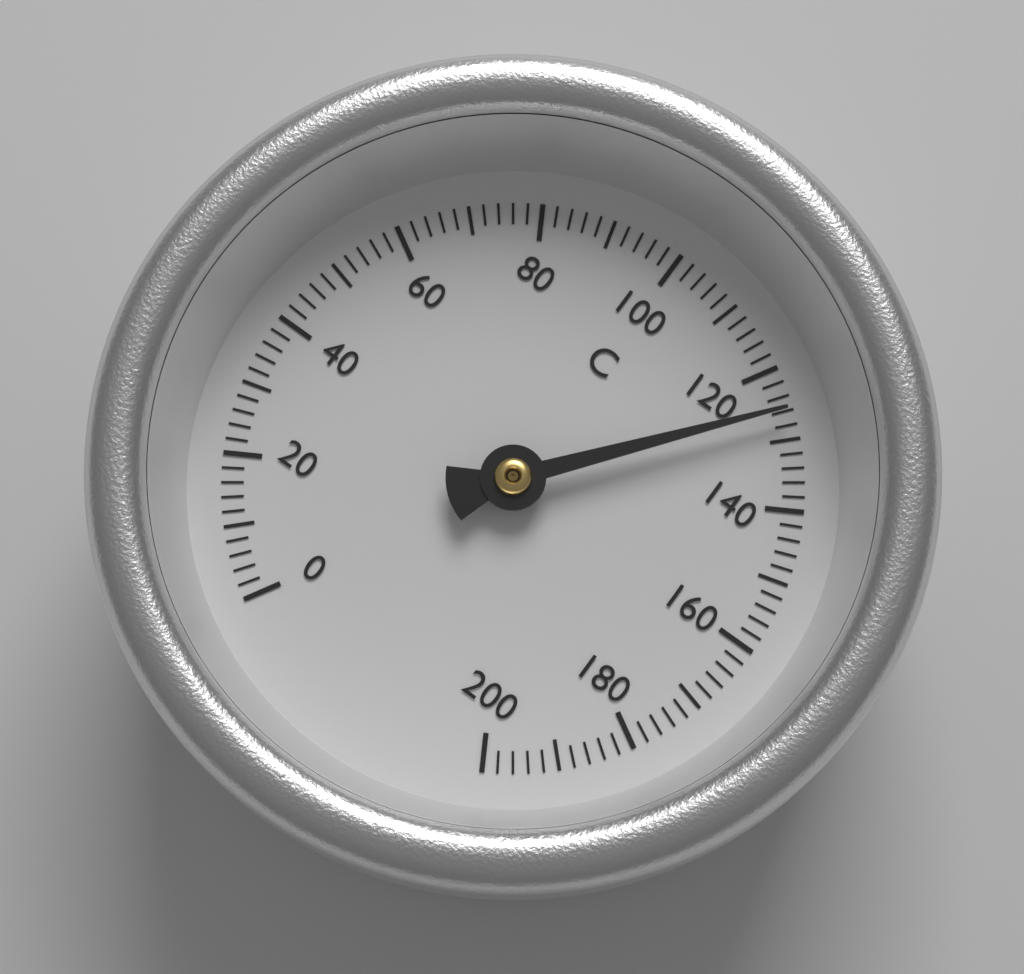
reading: 126 °C
